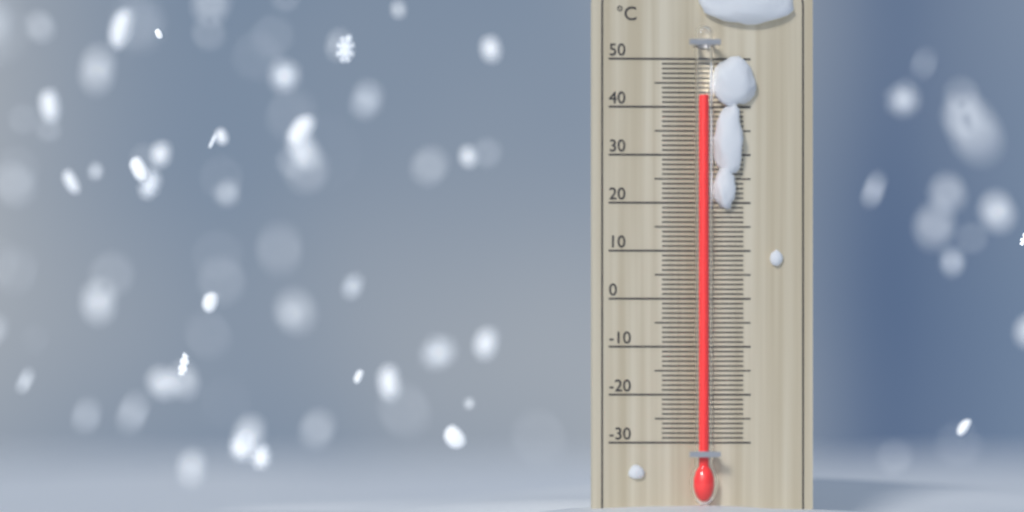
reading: 42 °C
